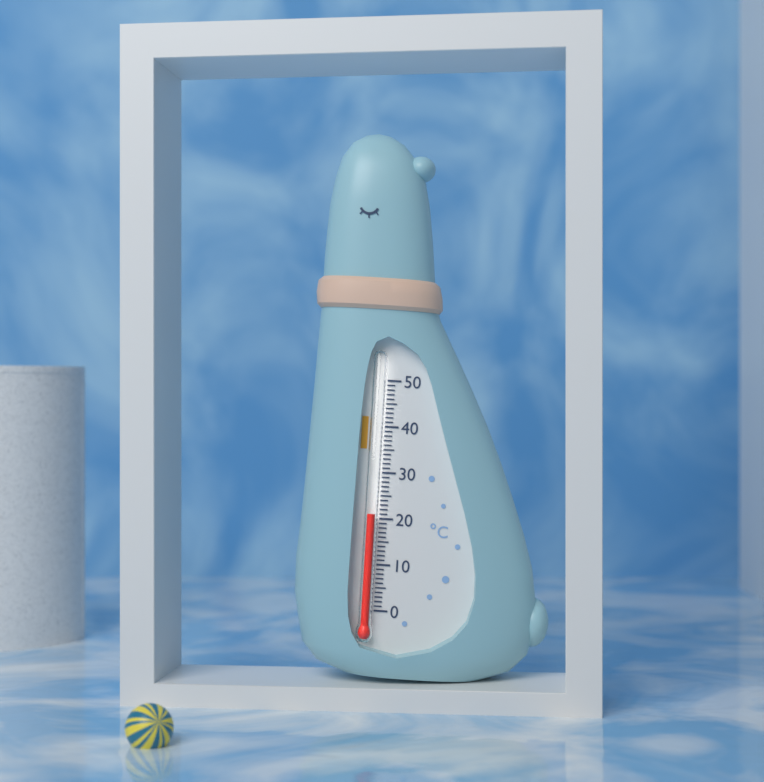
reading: 21 °C
